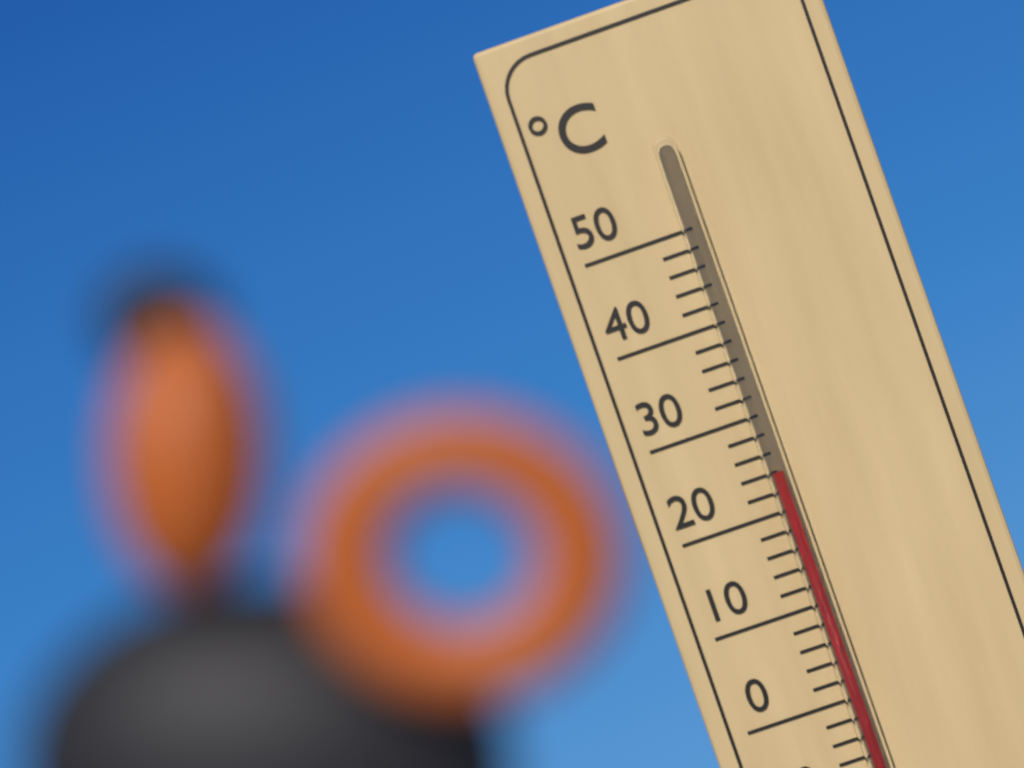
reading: 24 °C
